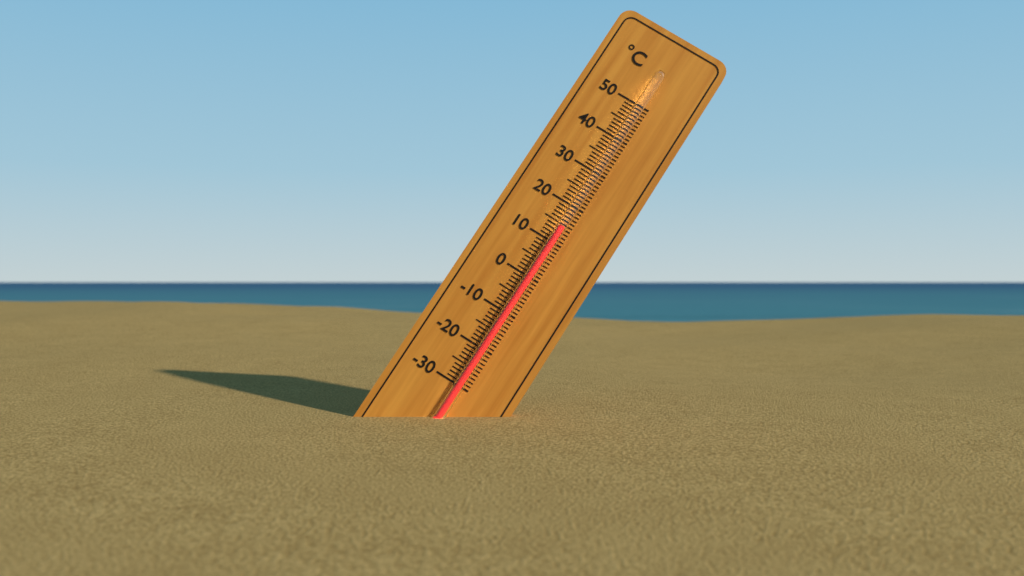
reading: 14 °C
